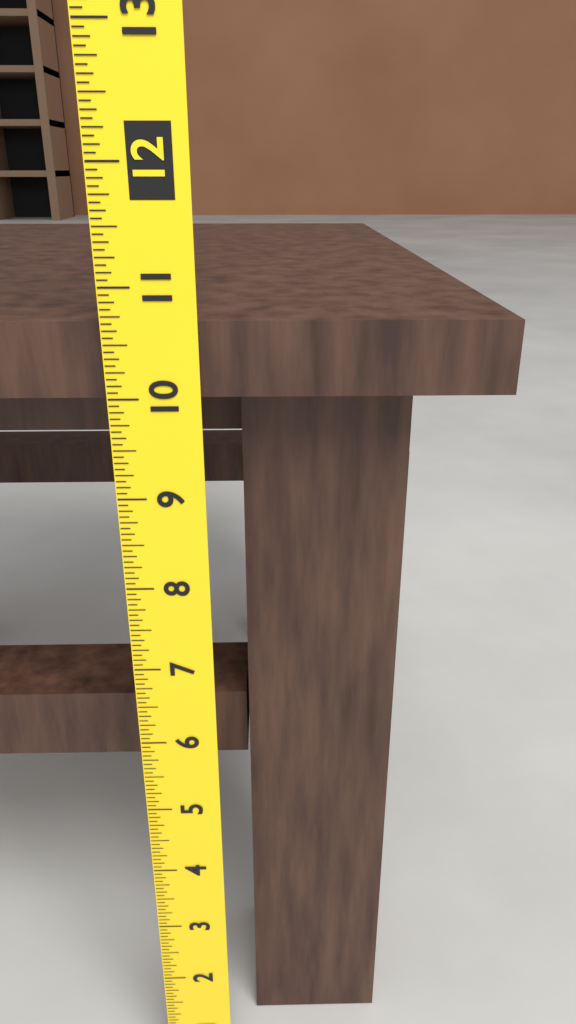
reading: 10.6875 (no unit)
